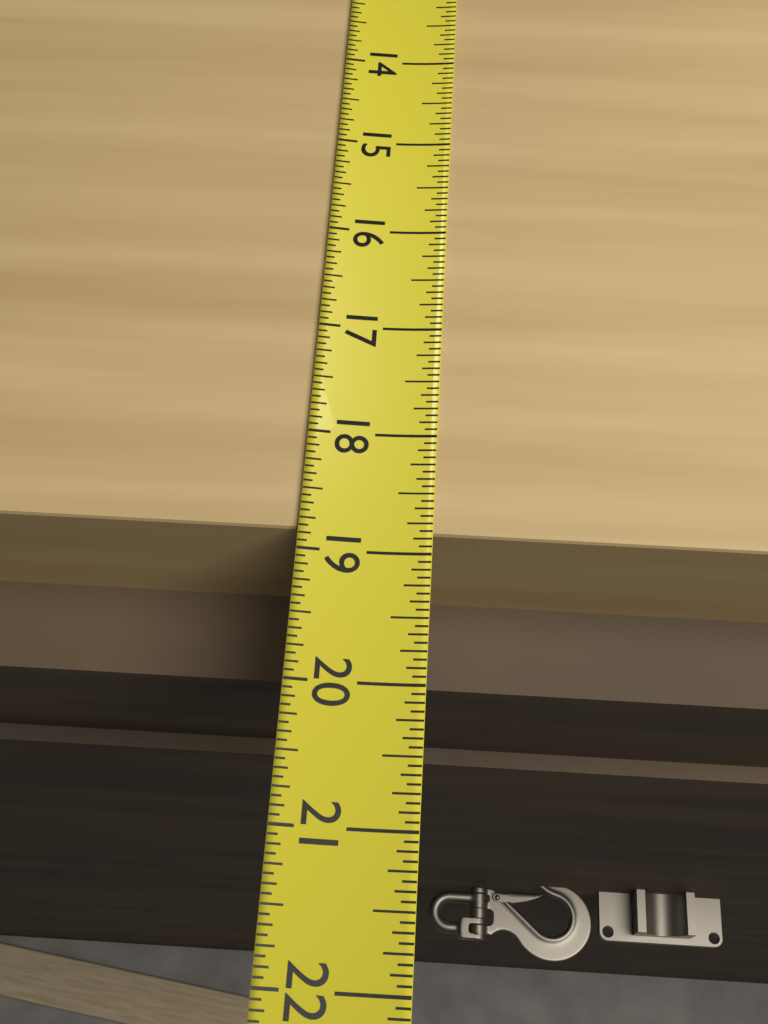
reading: 18.8125 (no unit)
